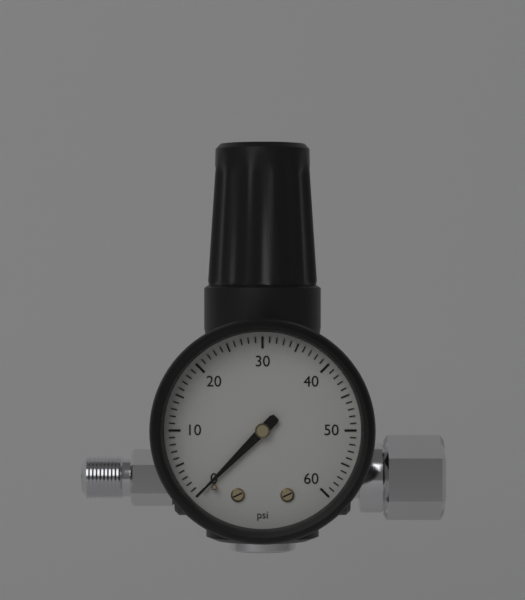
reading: 0 psi
